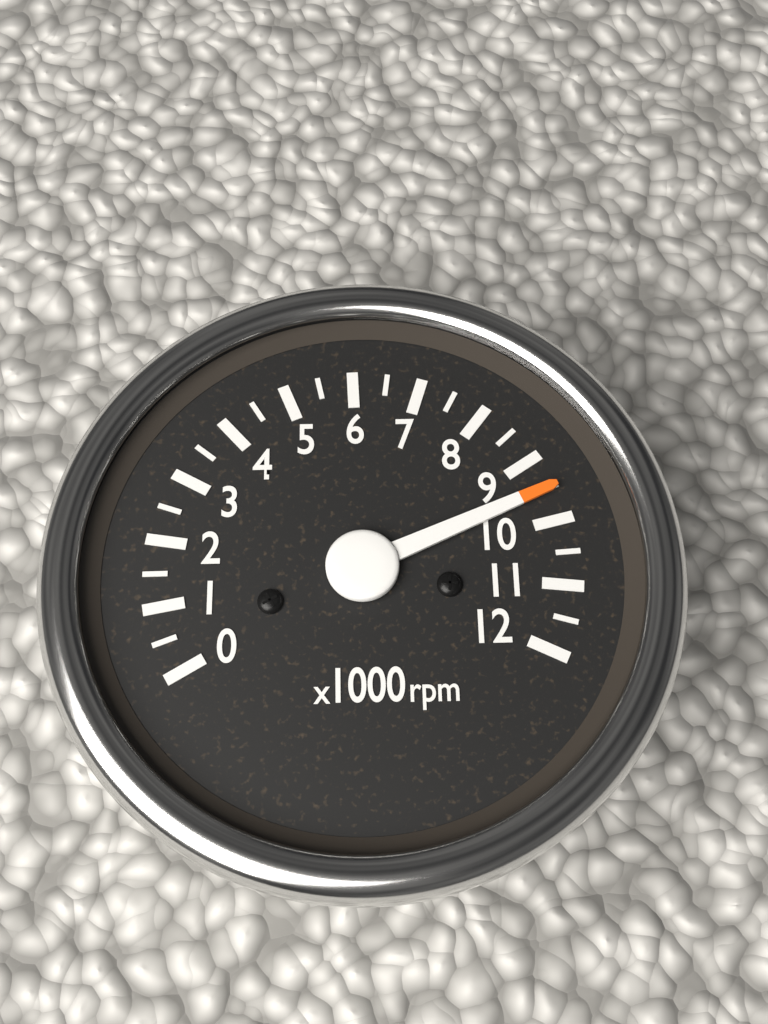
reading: 9500 rpm
